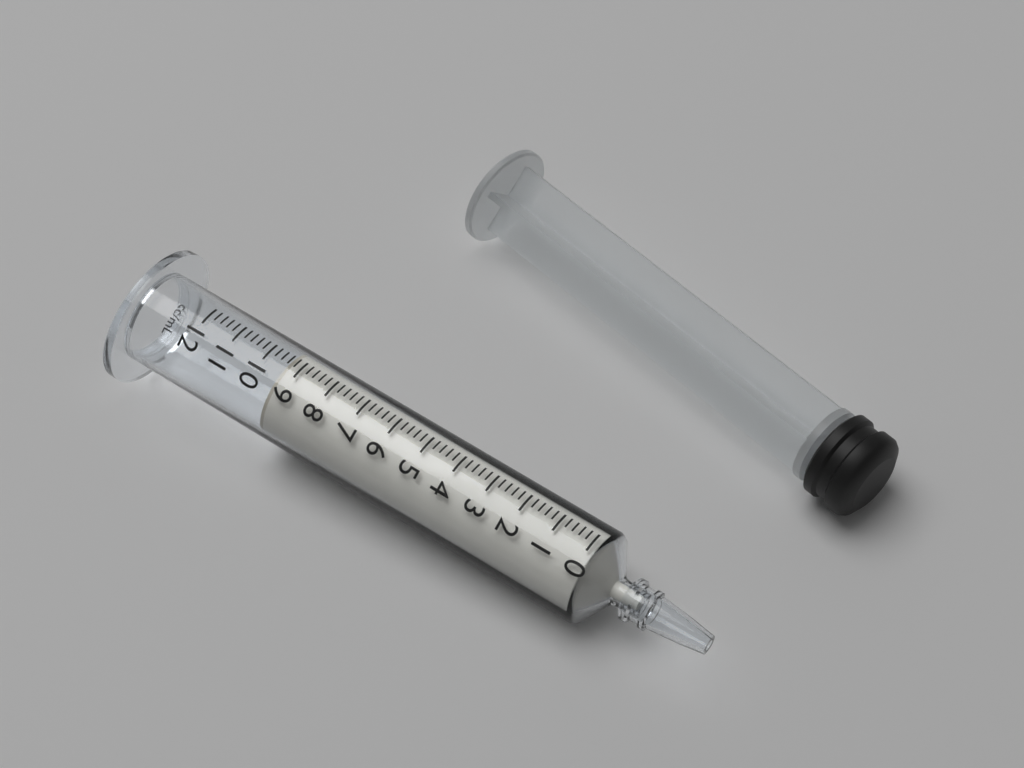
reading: 9.4 ml
